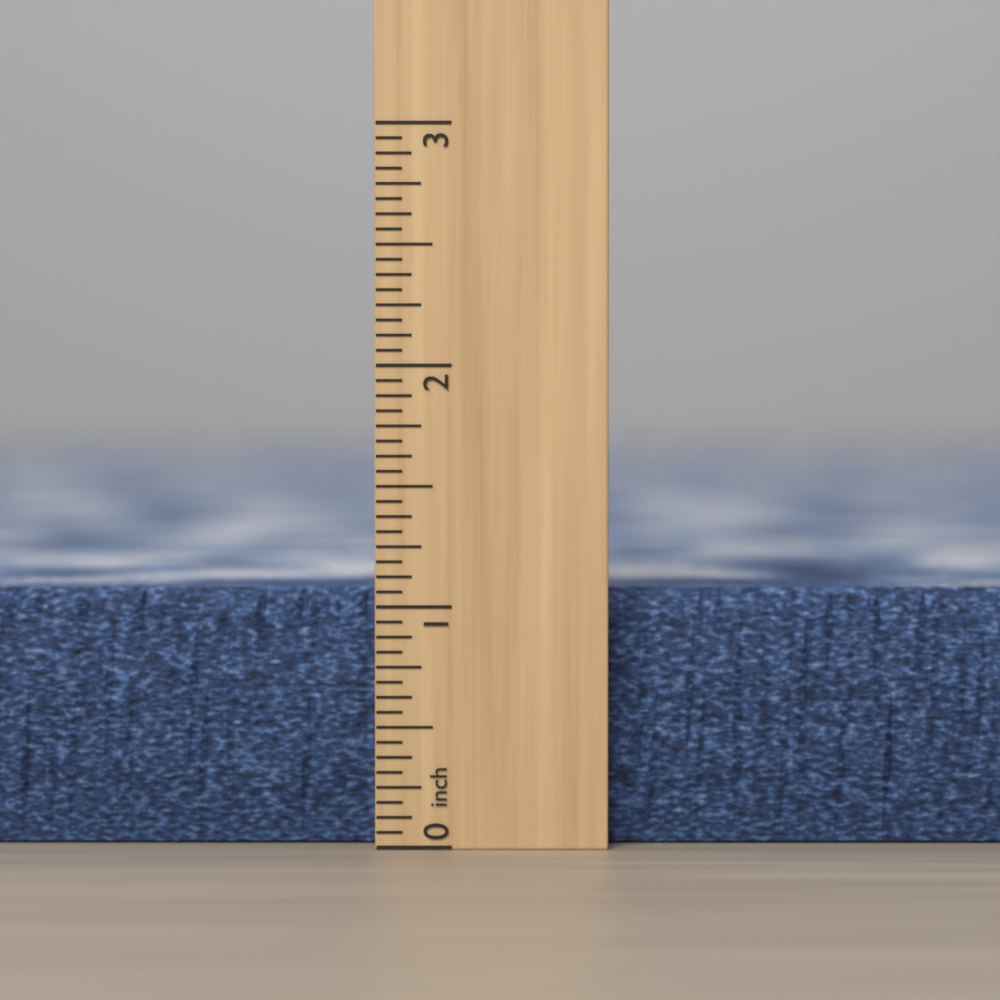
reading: 1.0625 inch
